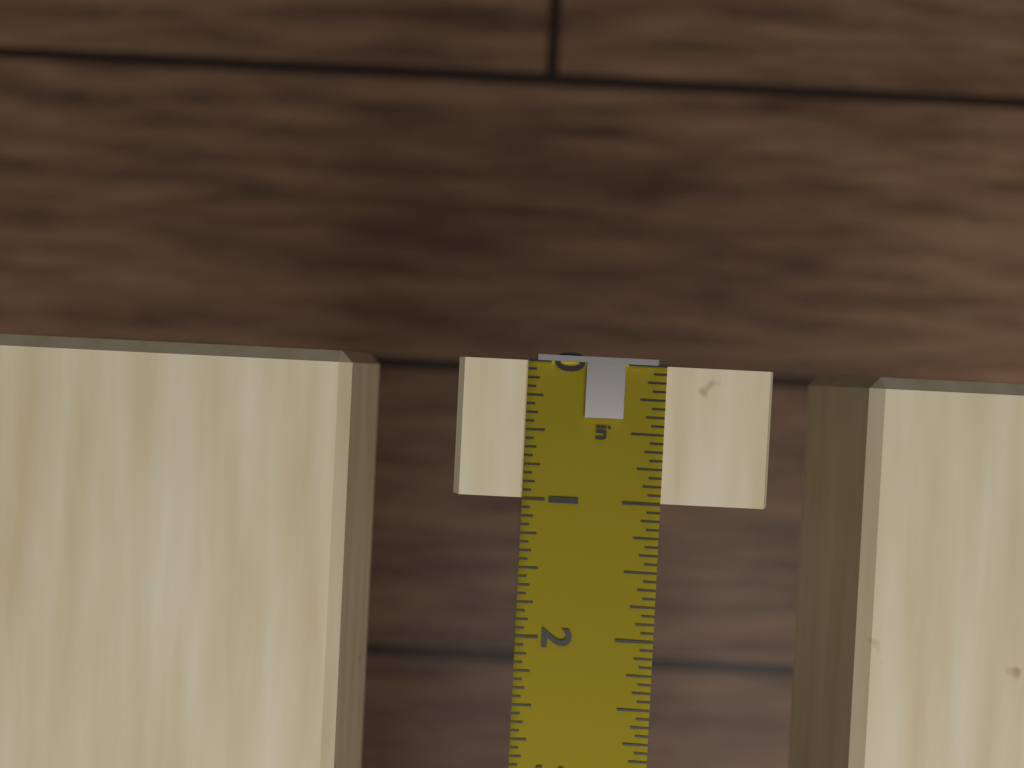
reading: 1.0000 in
